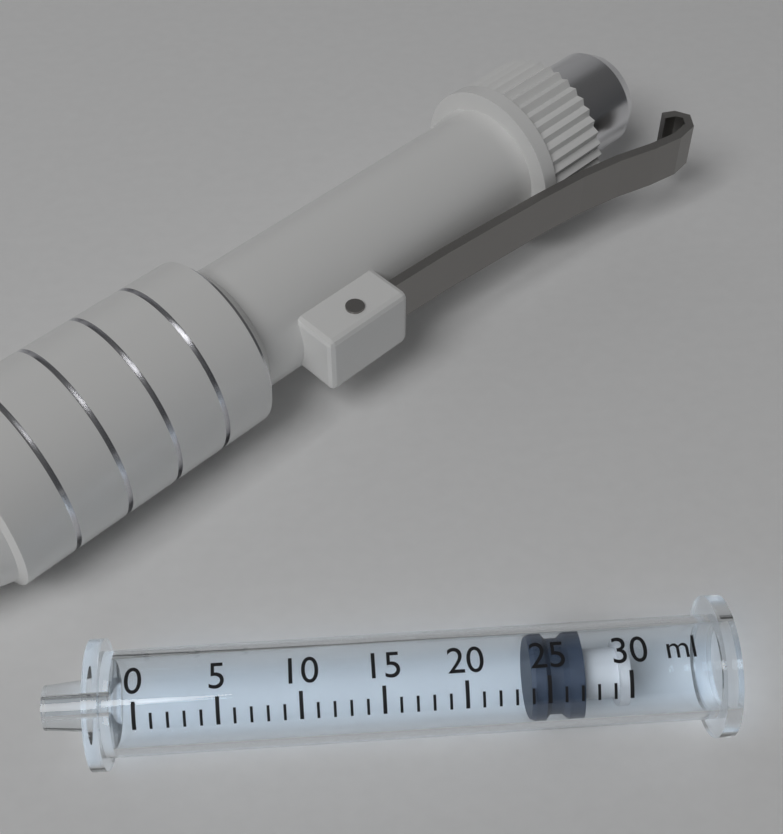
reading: 24 ml
